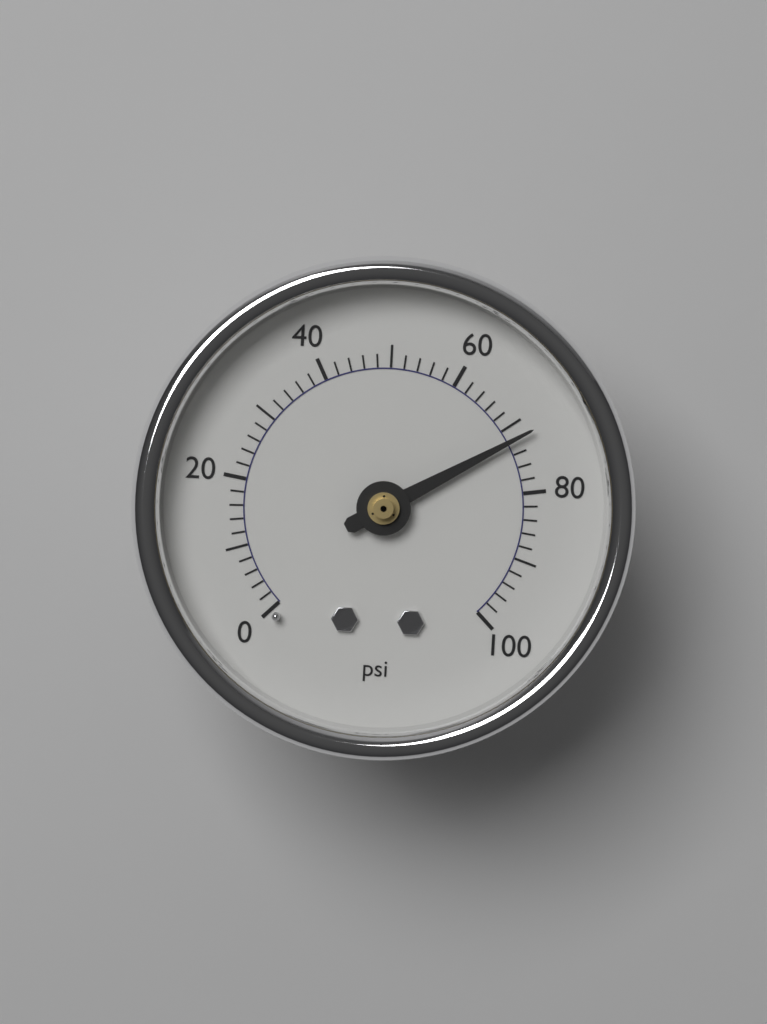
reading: 72 psi
